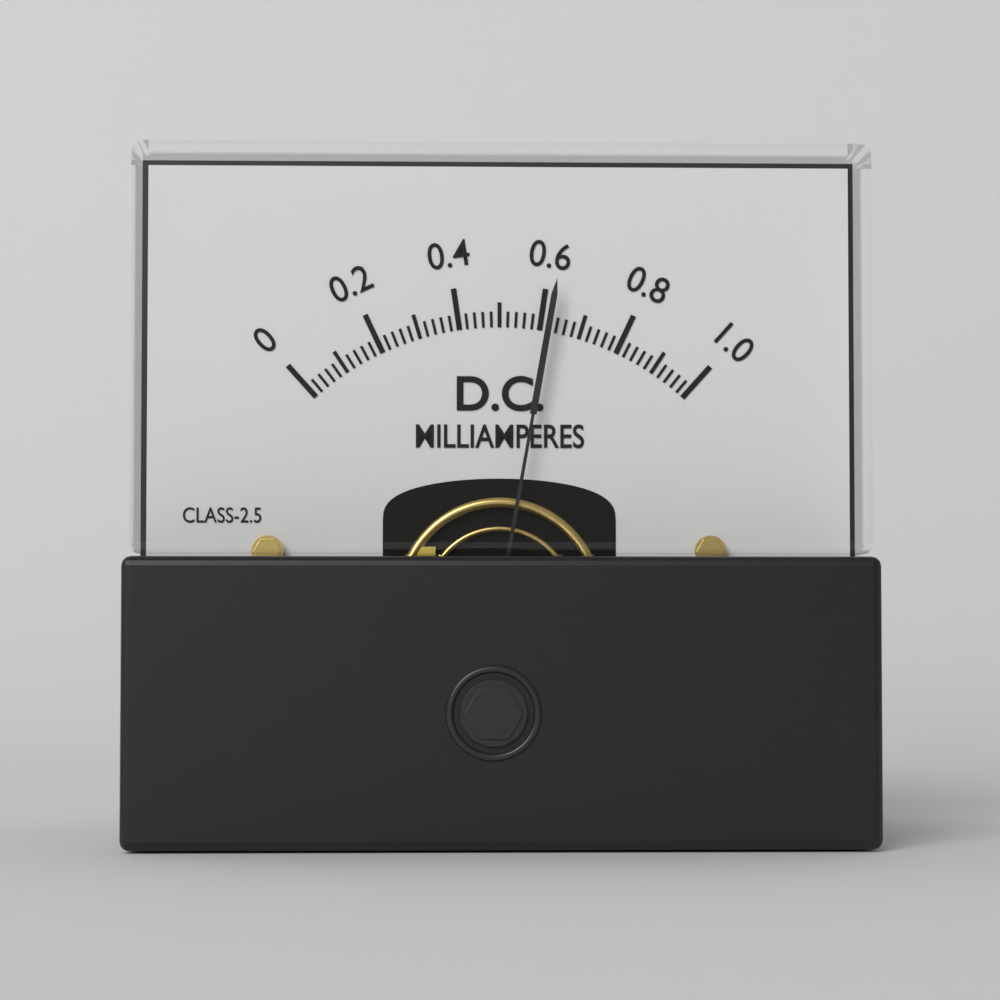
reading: 0.62 mA
